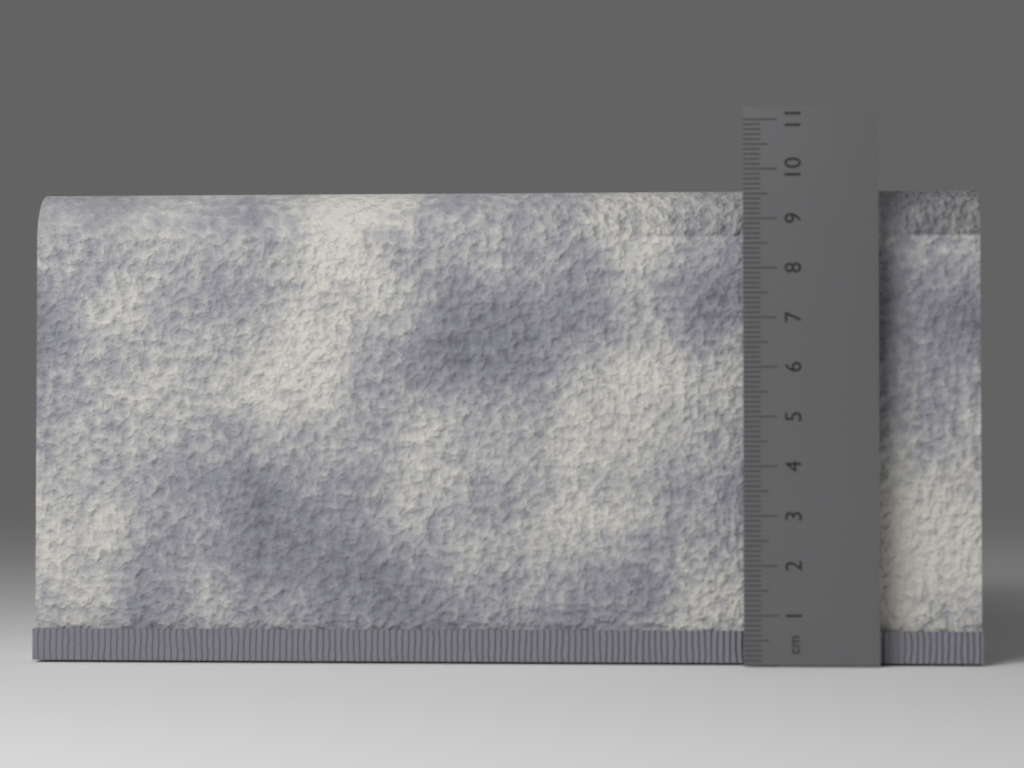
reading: 9.7 cm
